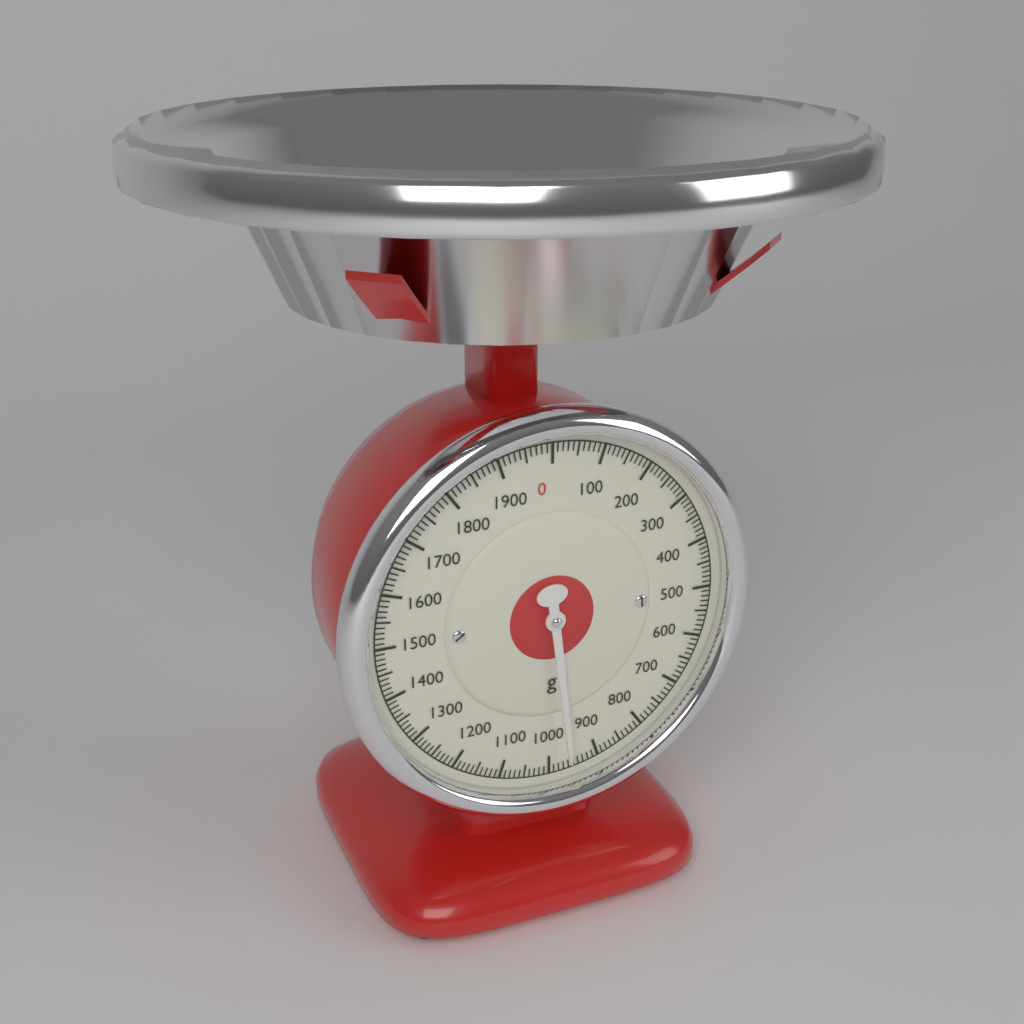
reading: 960 g
